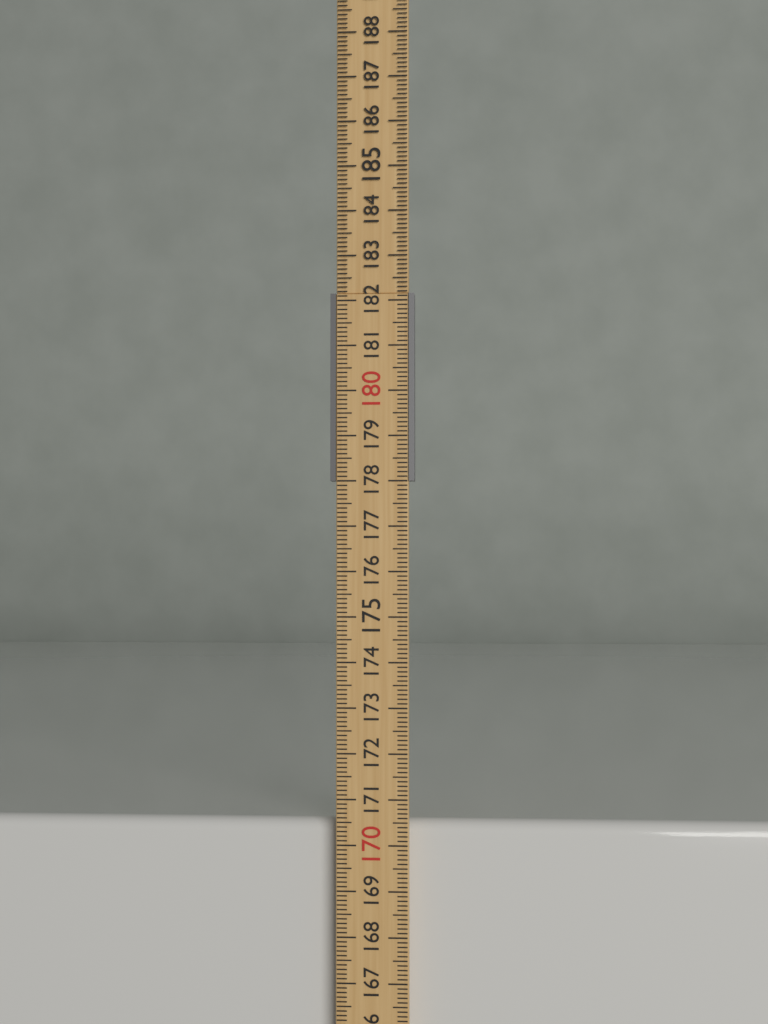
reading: 170.5 cm
